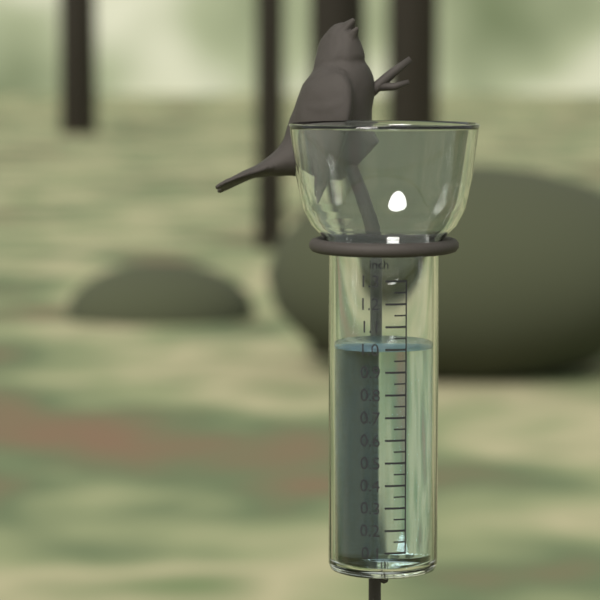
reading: 1.00 inch
